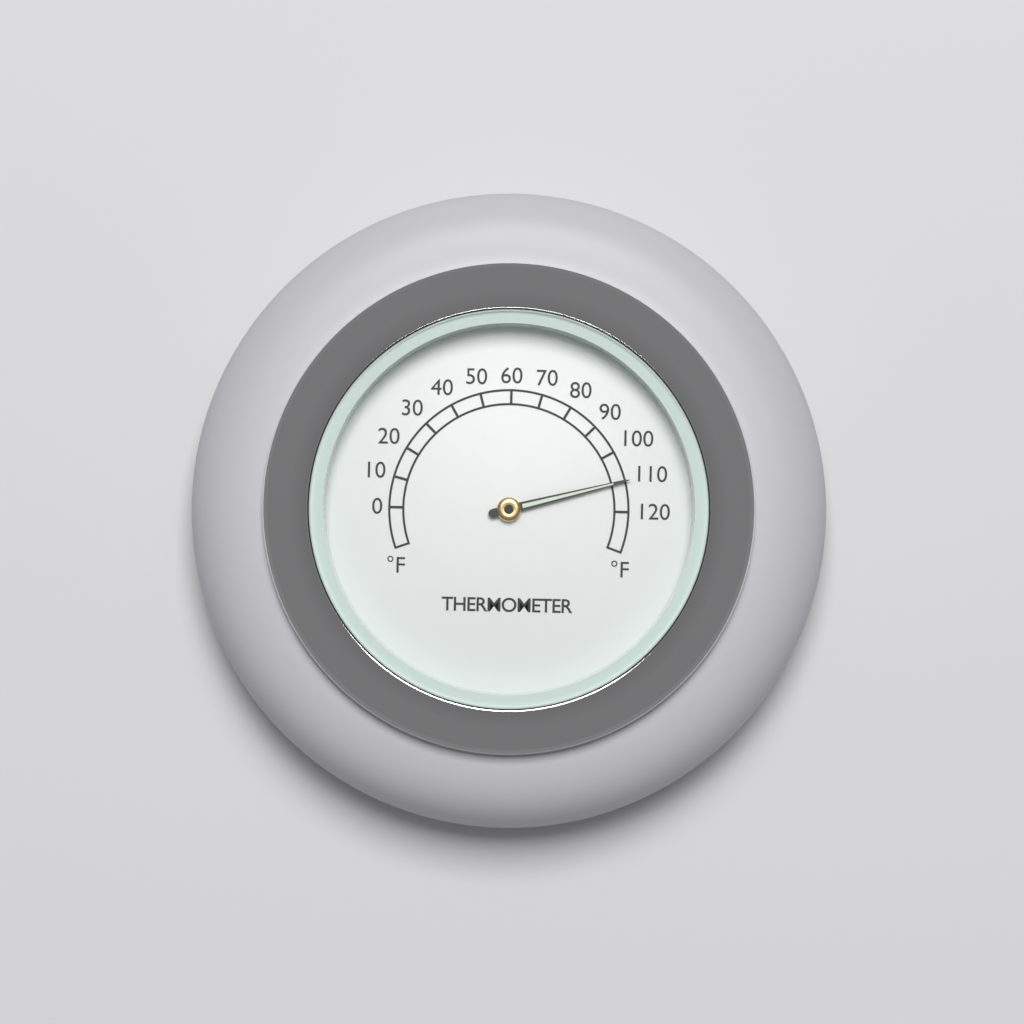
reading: 110 °F
